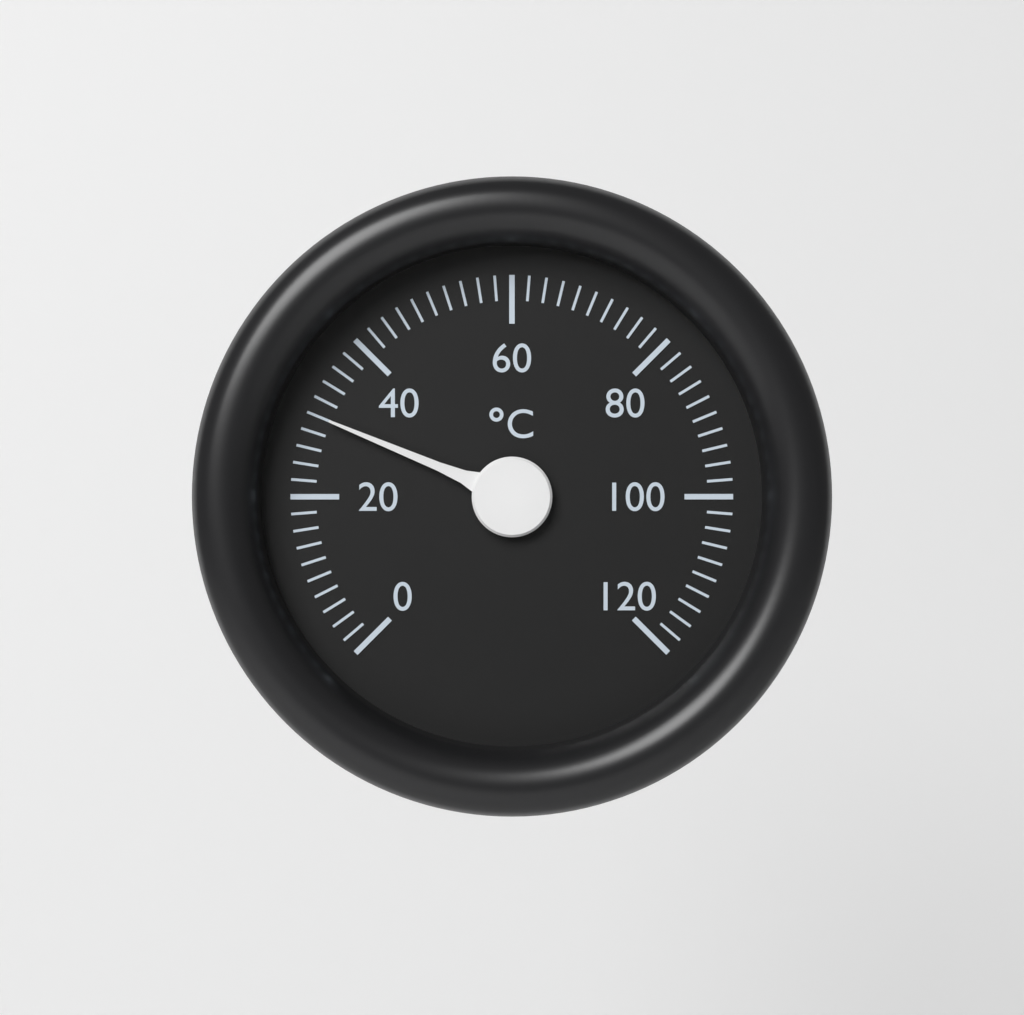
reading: 30 °C
